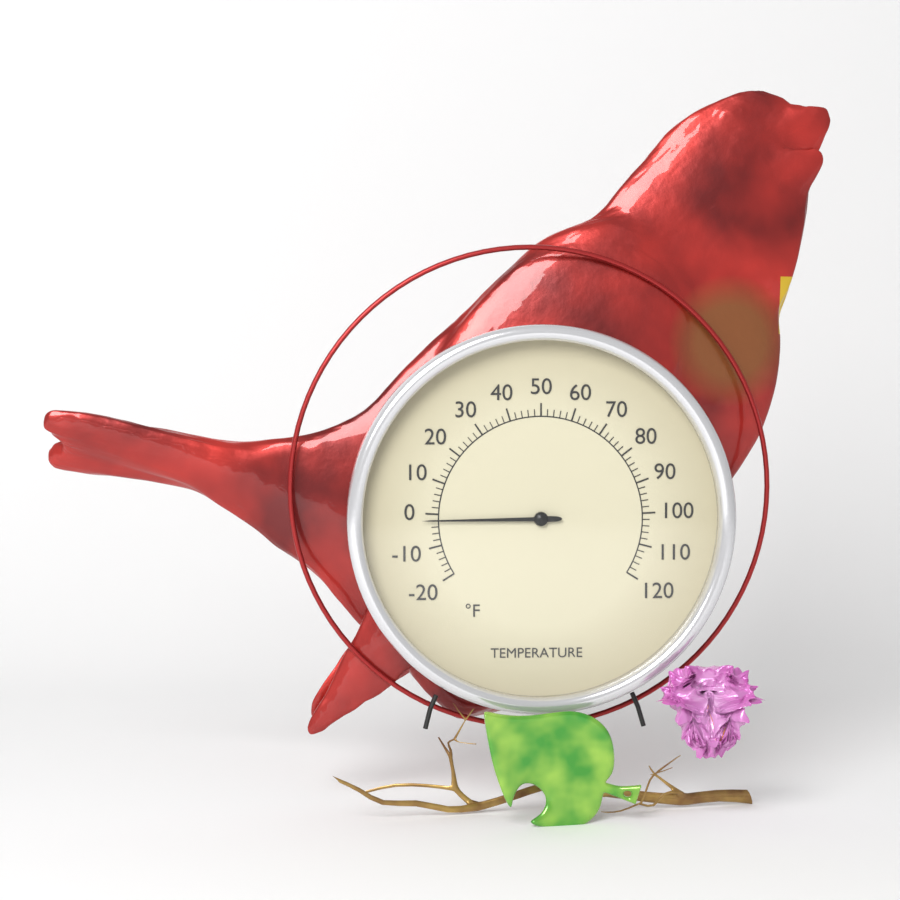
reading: -2 °F
